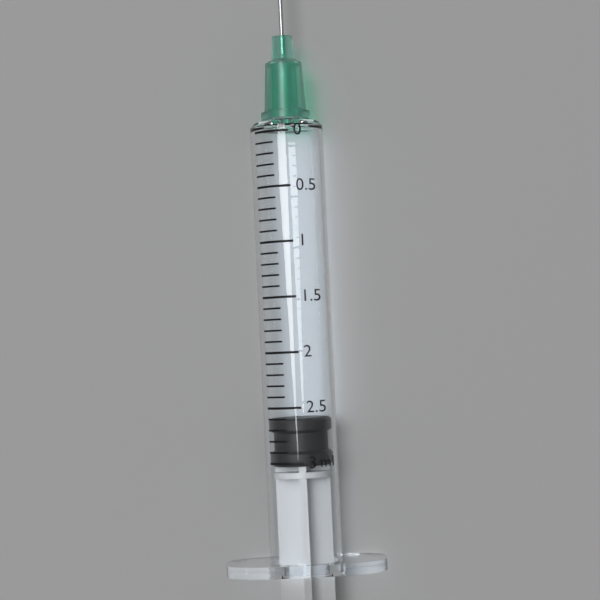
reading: 2.6 ml
